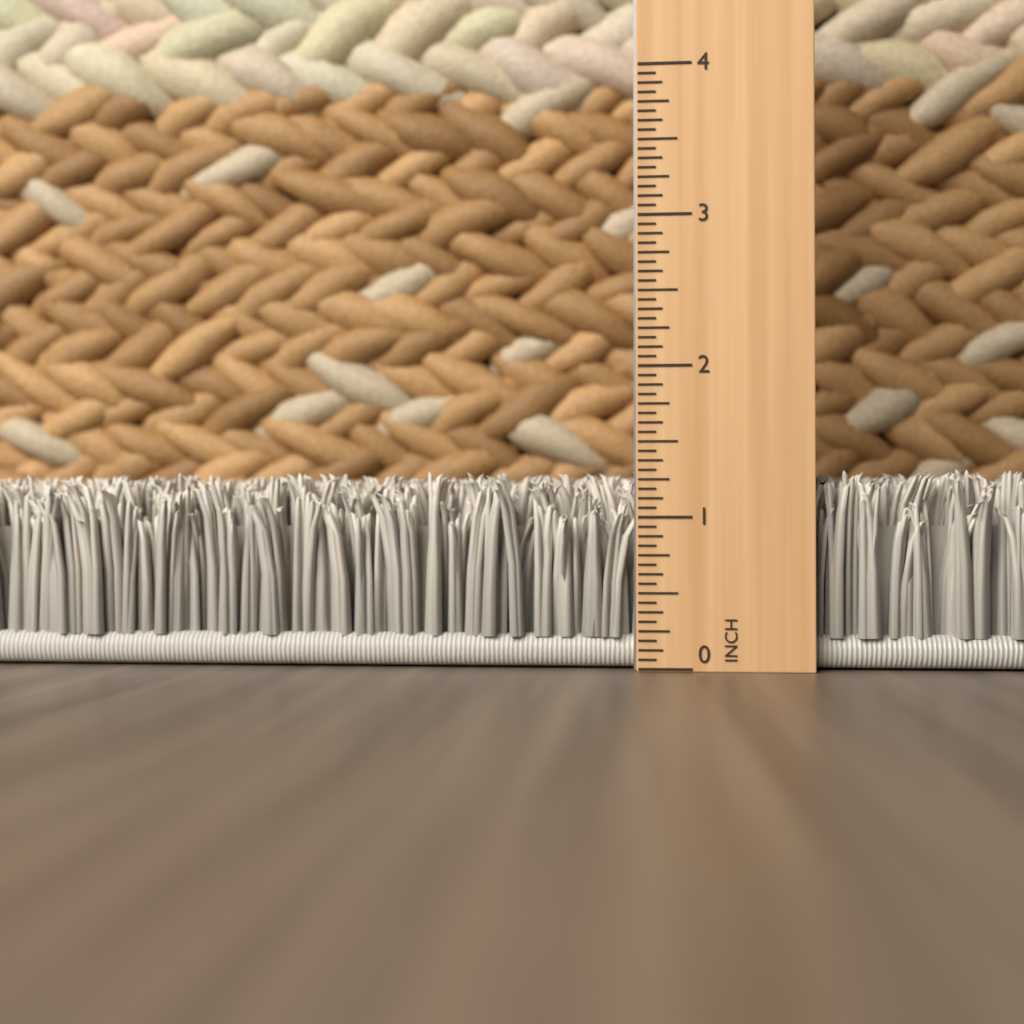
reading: 1.3125 in
